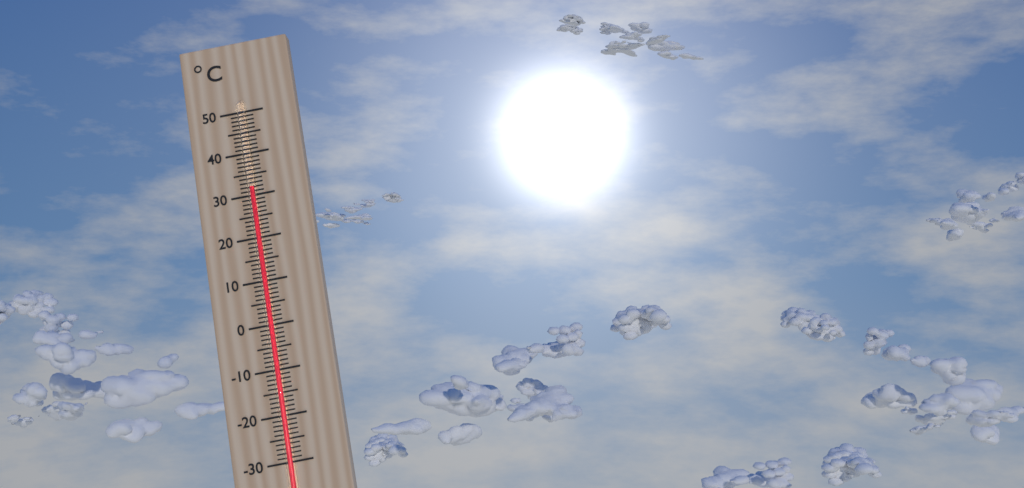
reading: 32 °C
